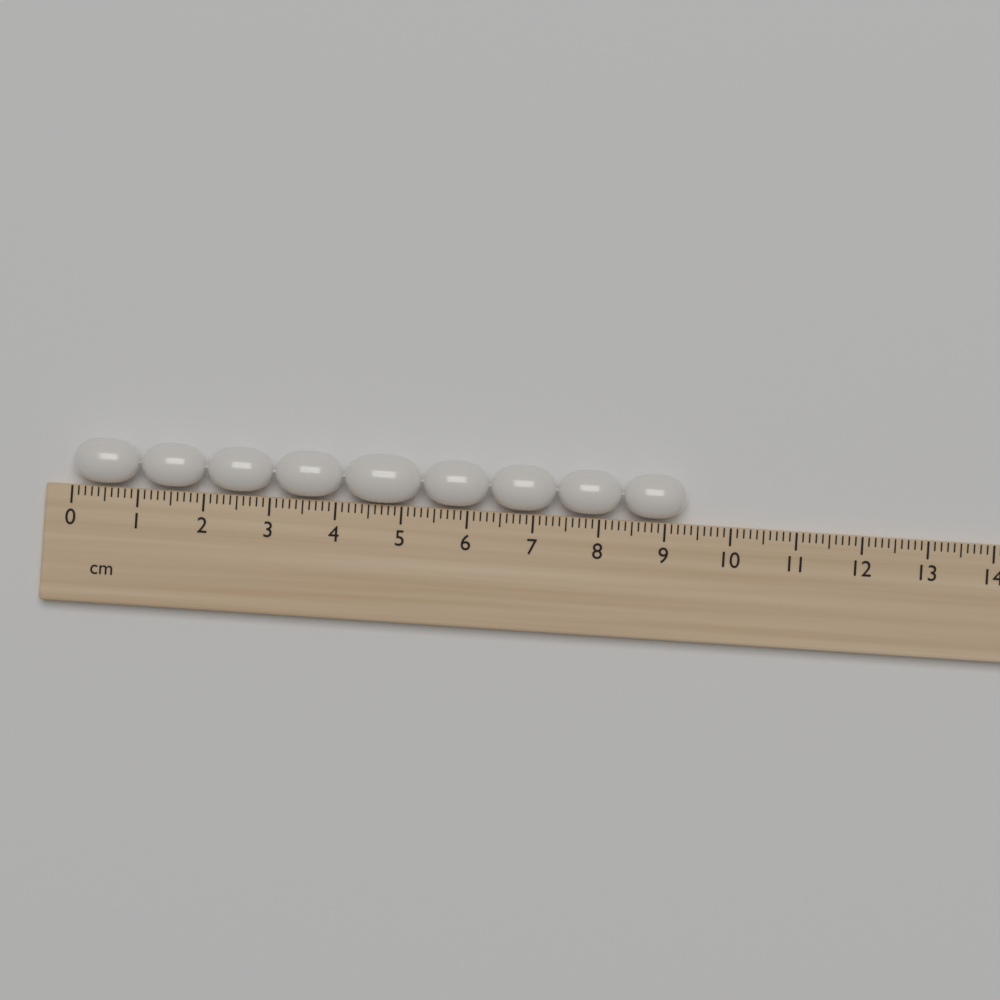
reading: 9.3 cm
